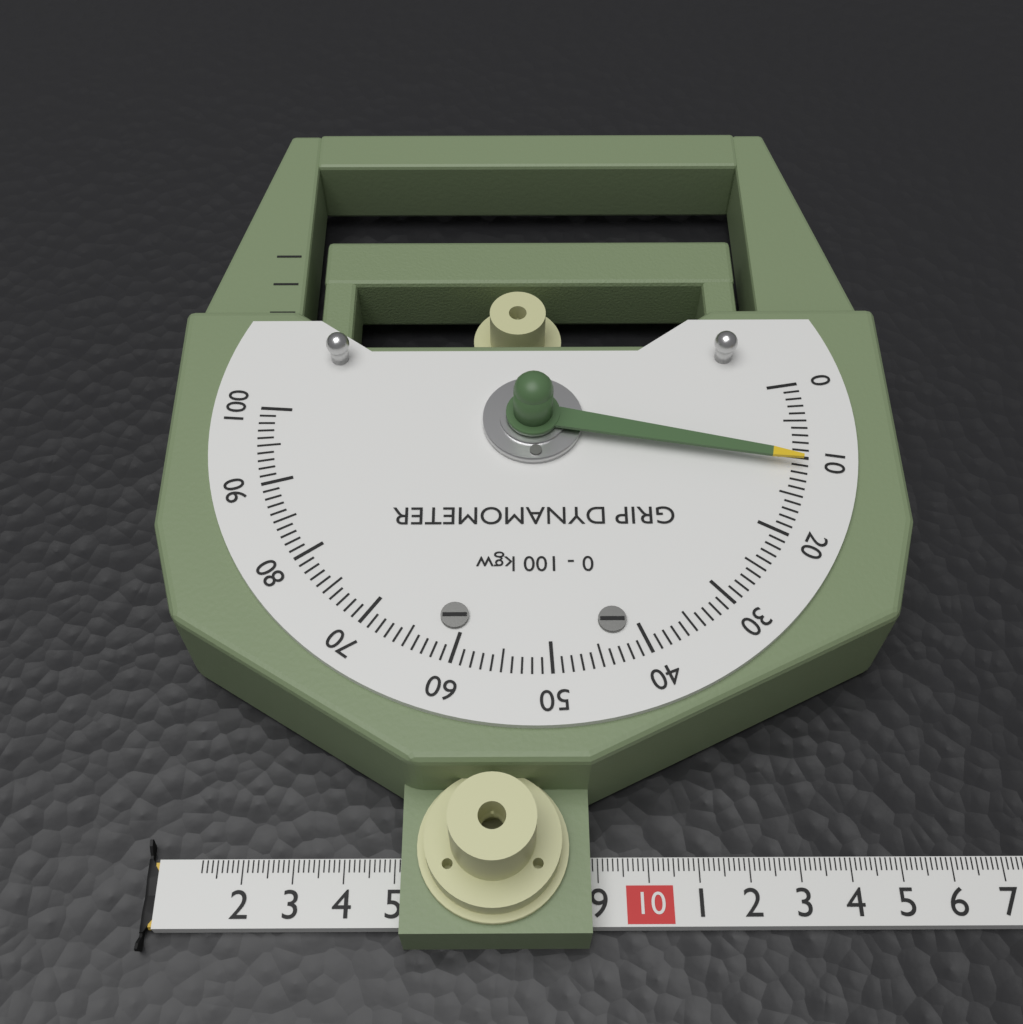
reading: 11 kgw
